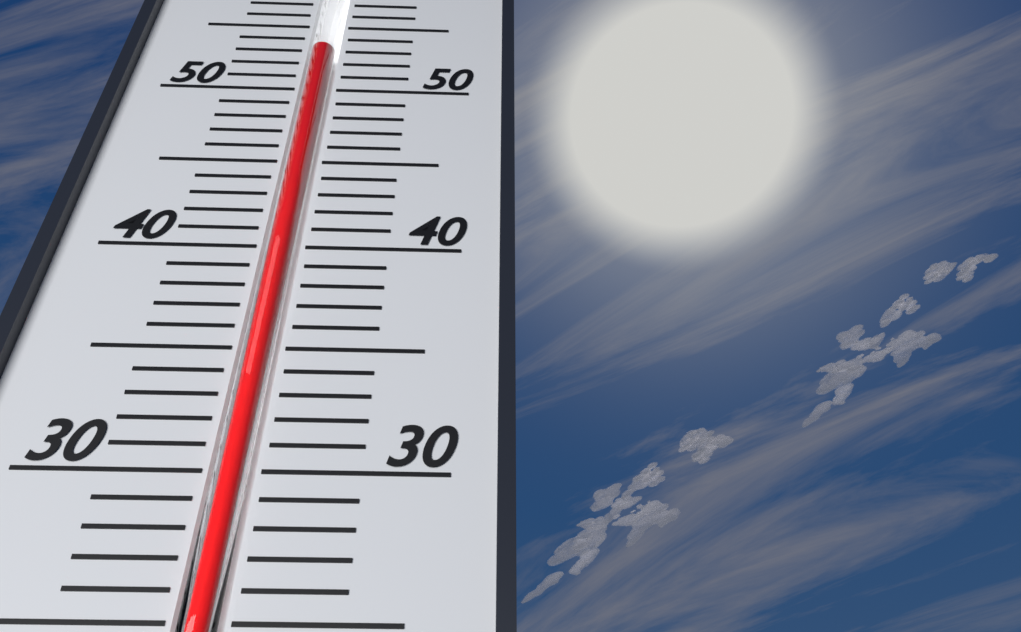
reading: 53 (no unit)
